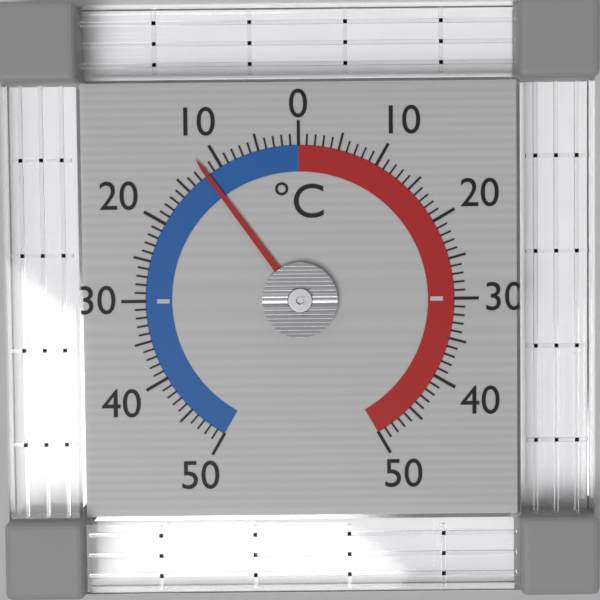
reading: -12 °C
